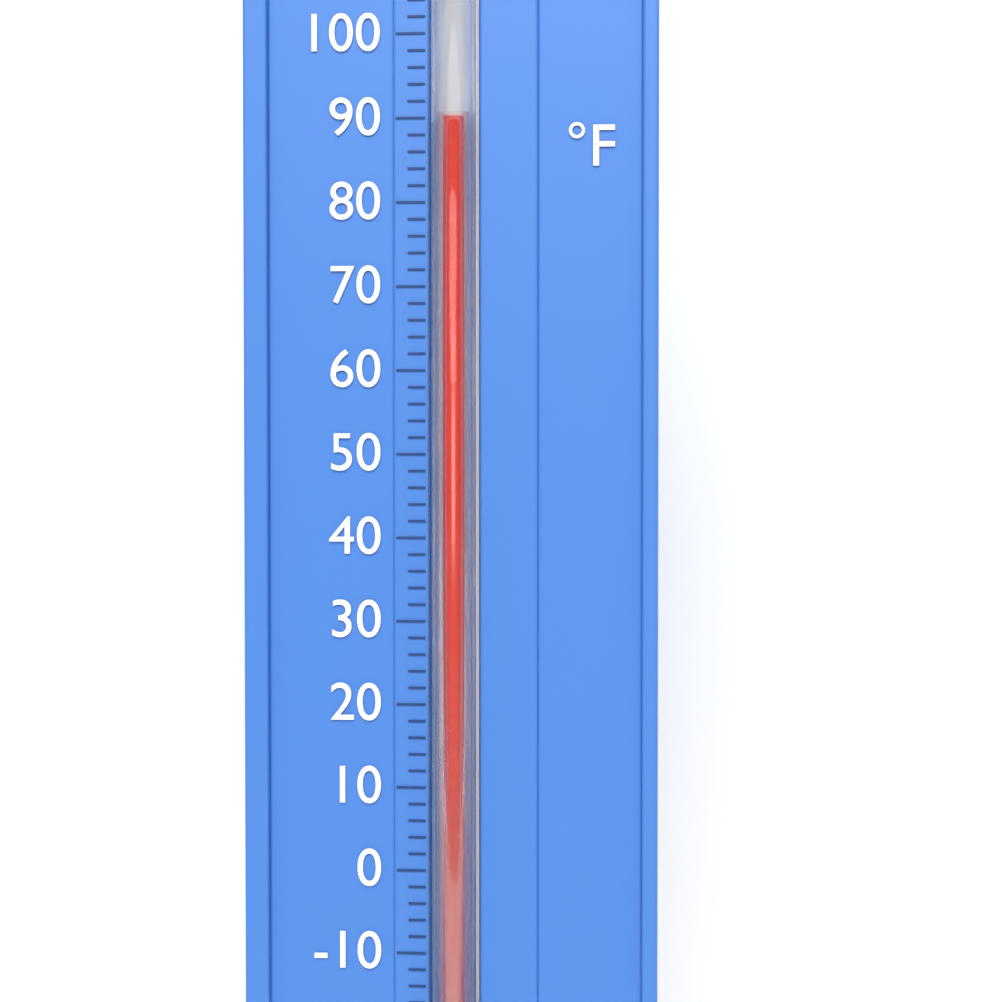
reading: 90 °F
